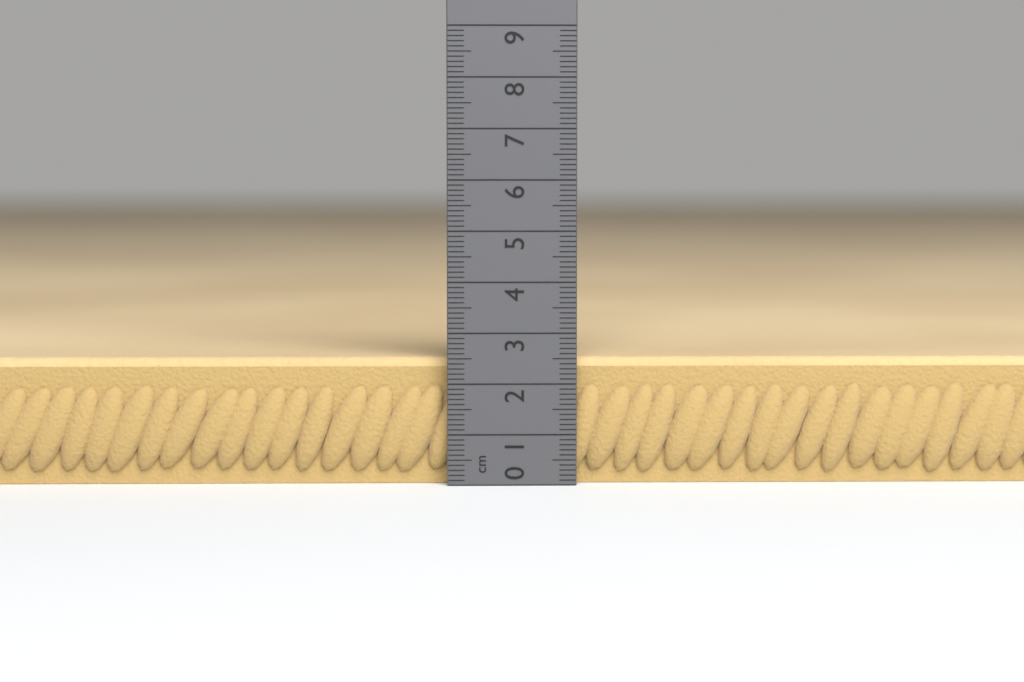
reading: 2.5 cm
